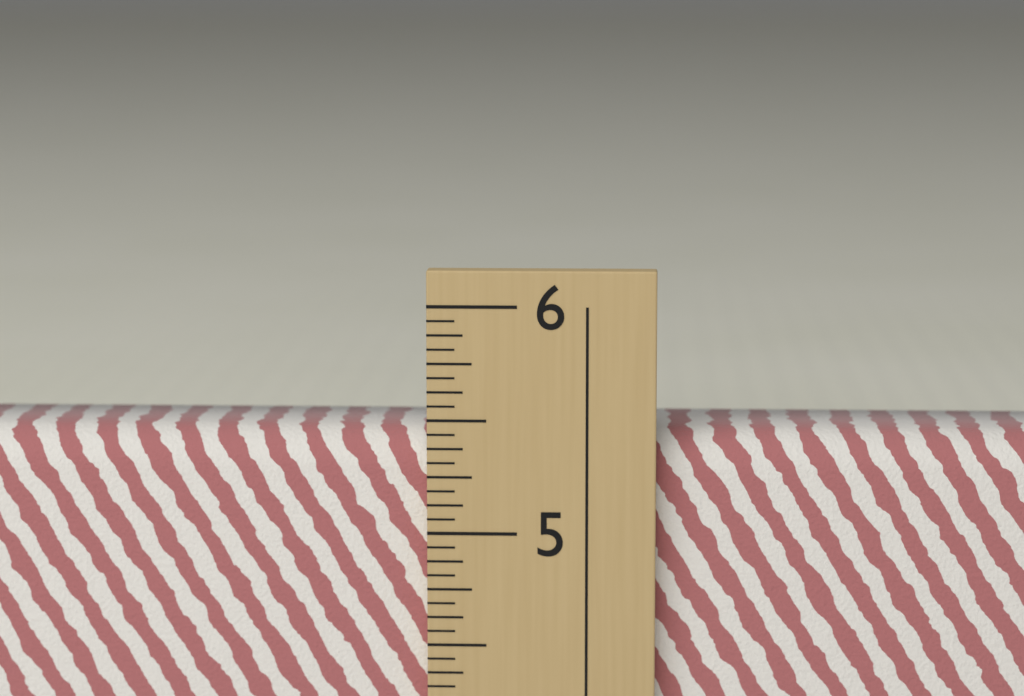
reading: 5.4375 in
